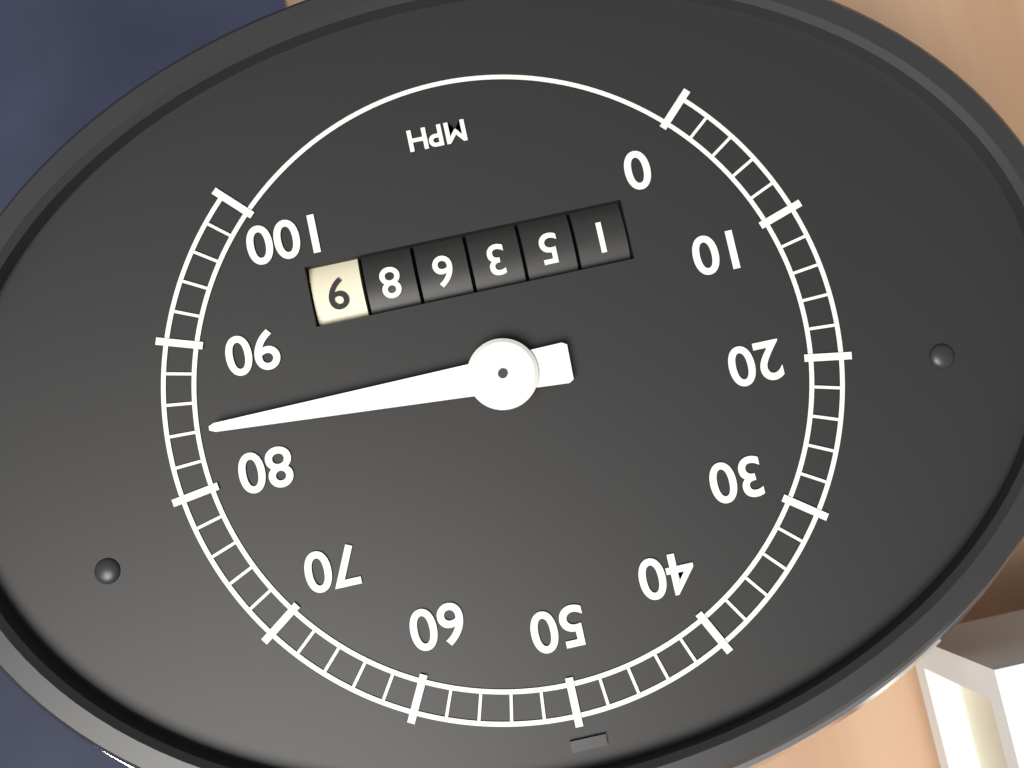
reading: 84 mph
